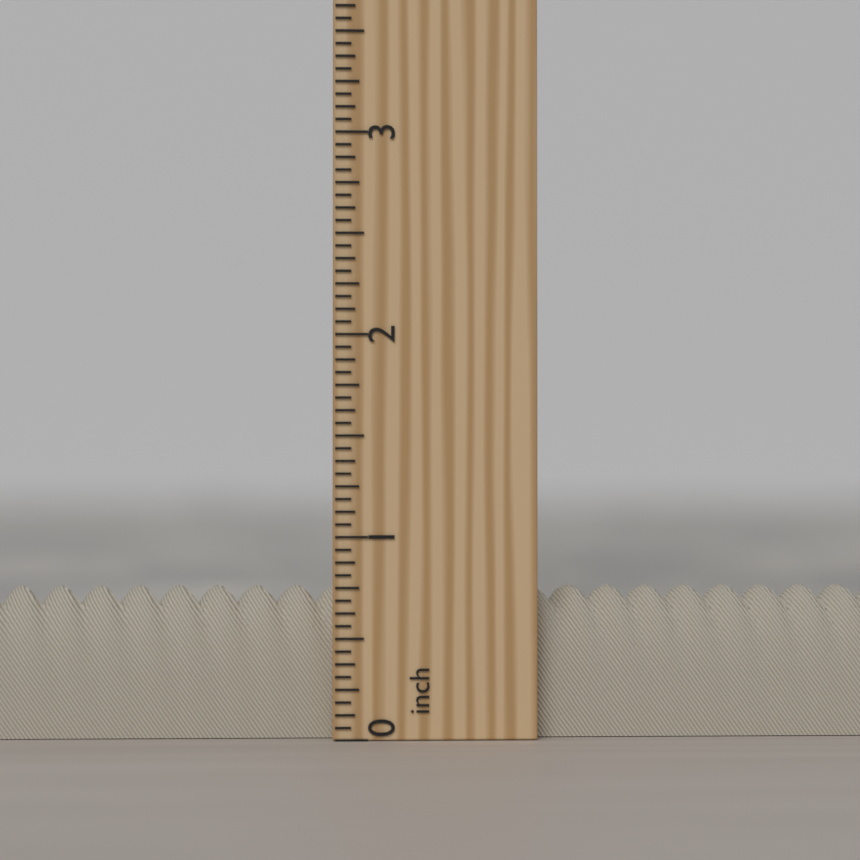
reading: 0.7500 inch
